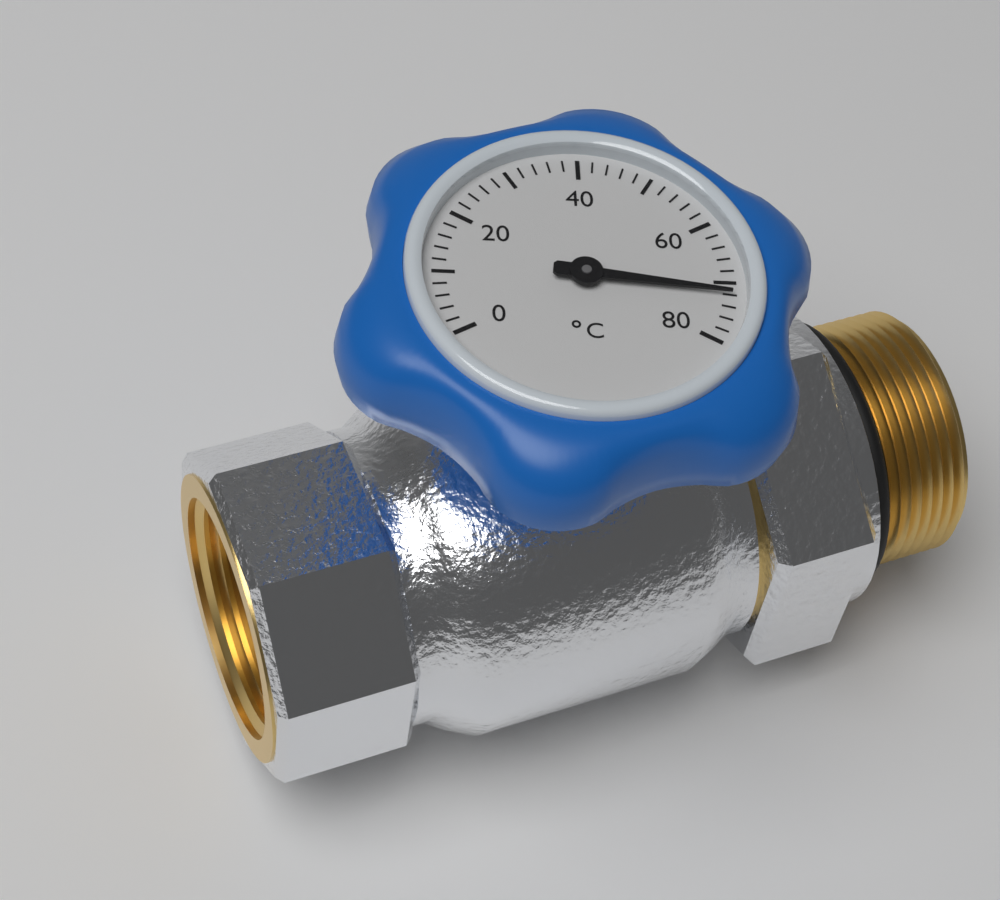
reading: 72 °C
